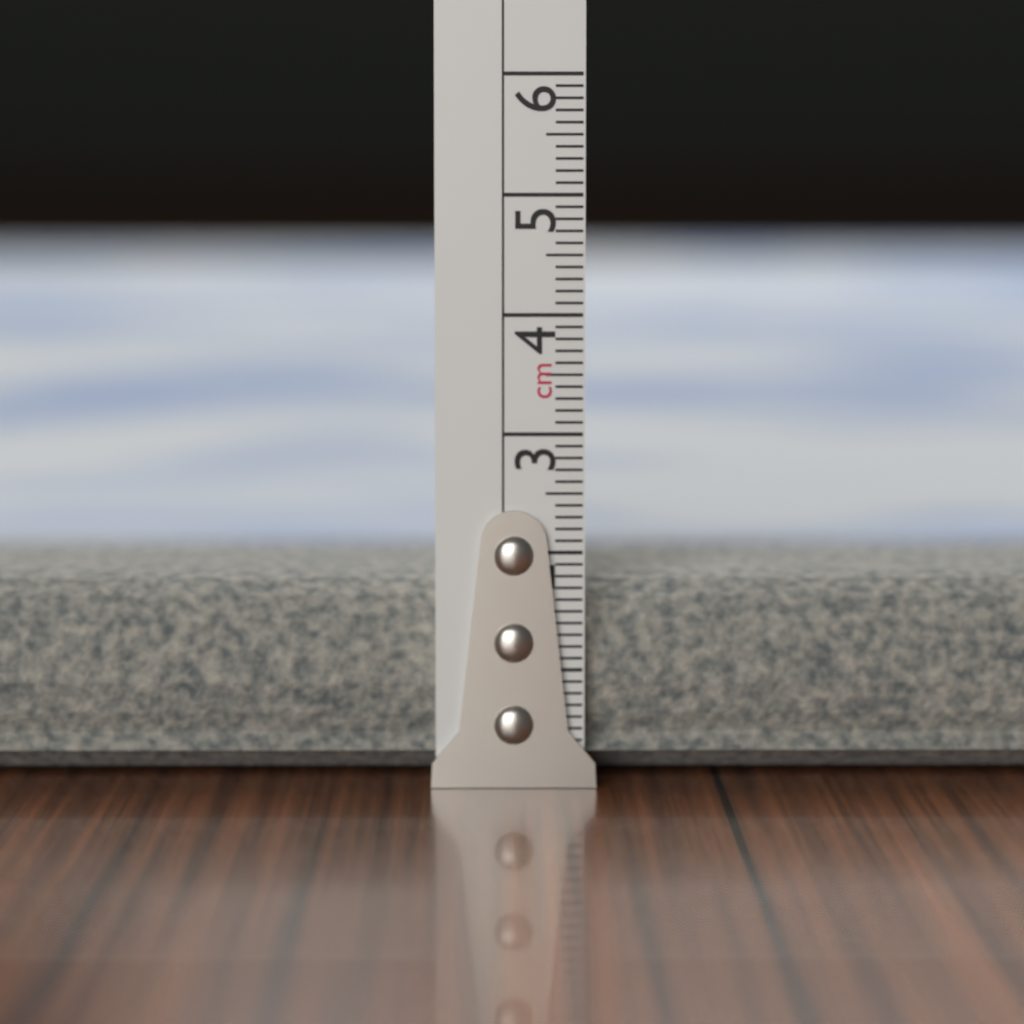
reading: 1.8 cm
